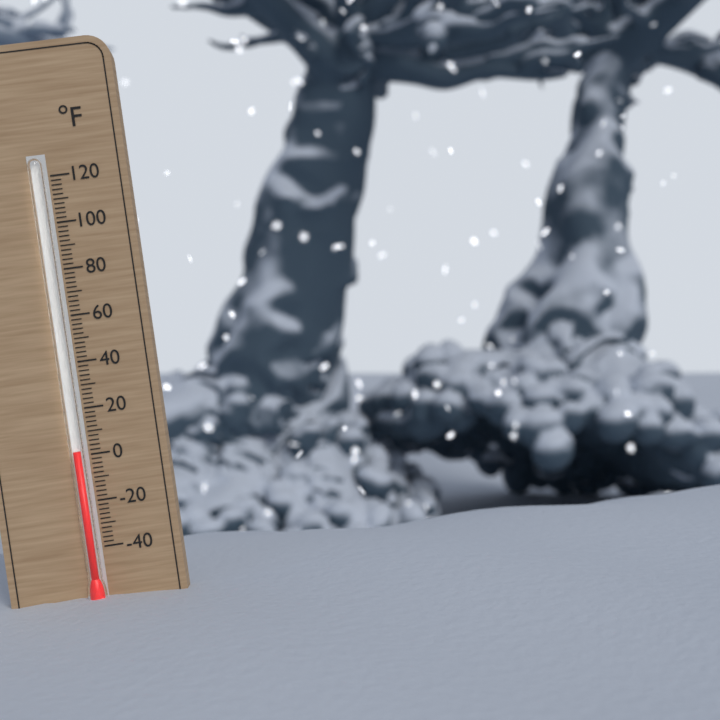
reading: 2 °F
